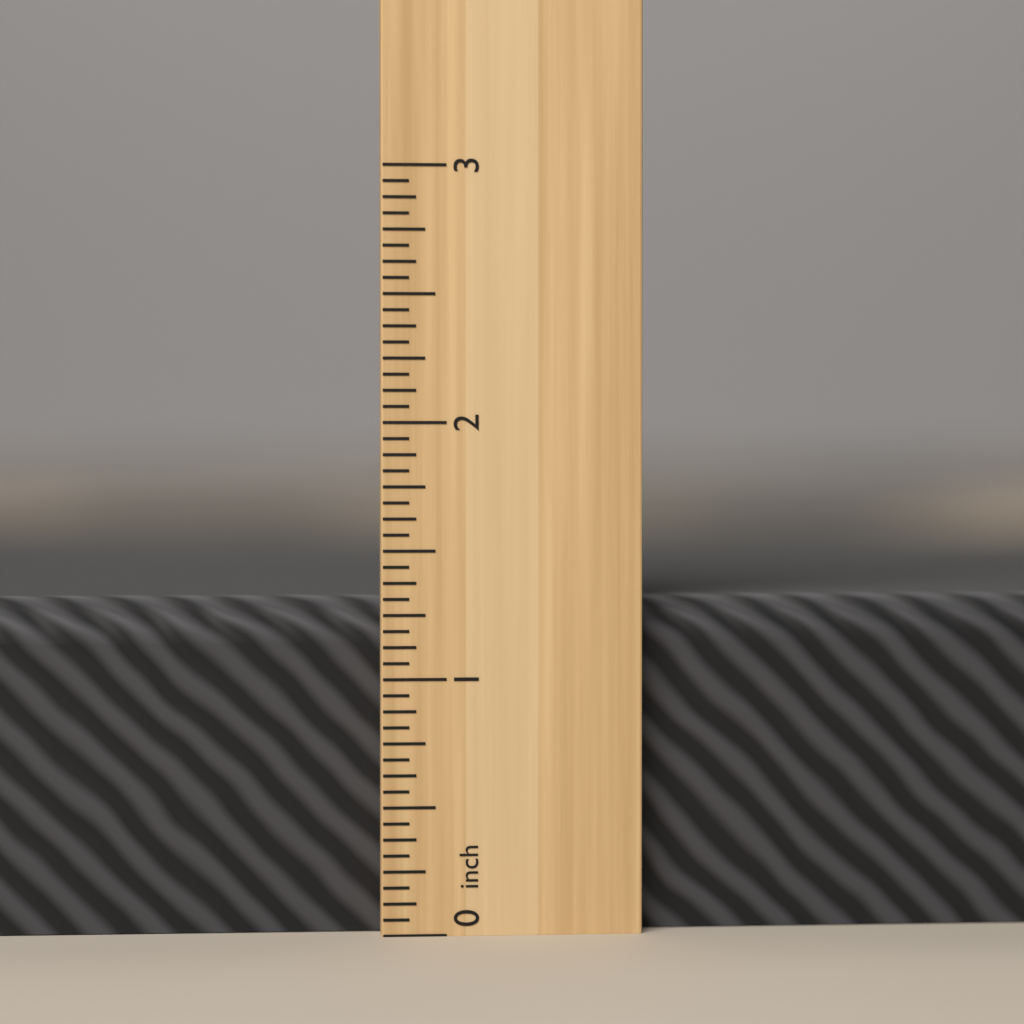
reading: 1.3125 inch
